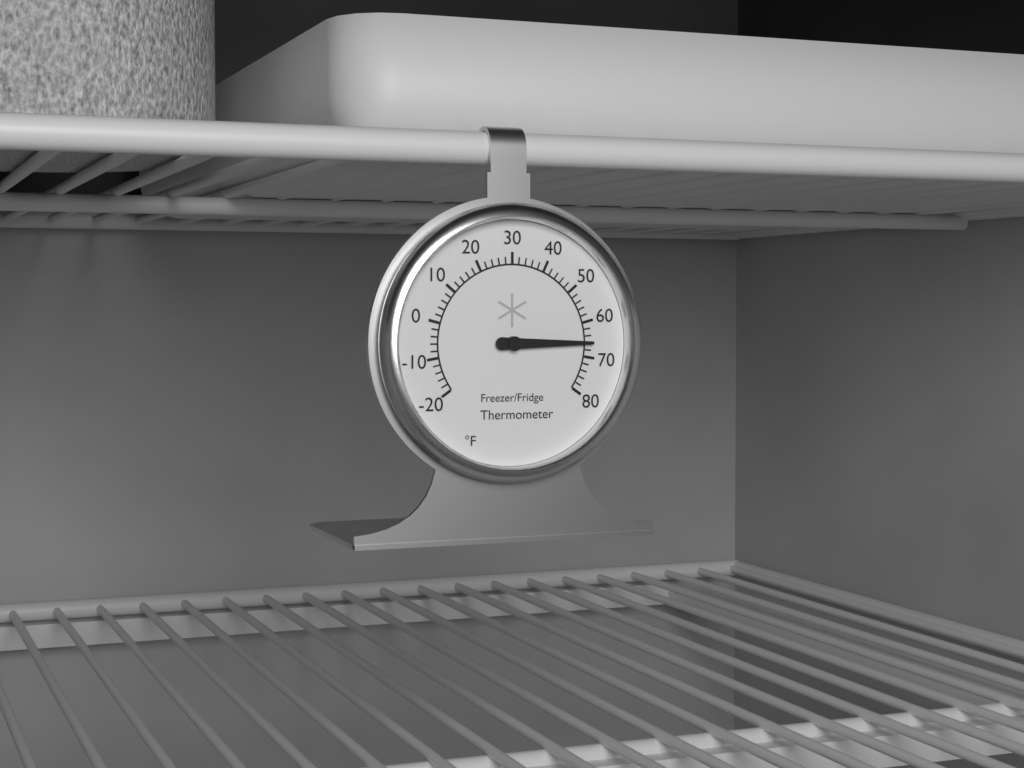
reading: 66 °F
